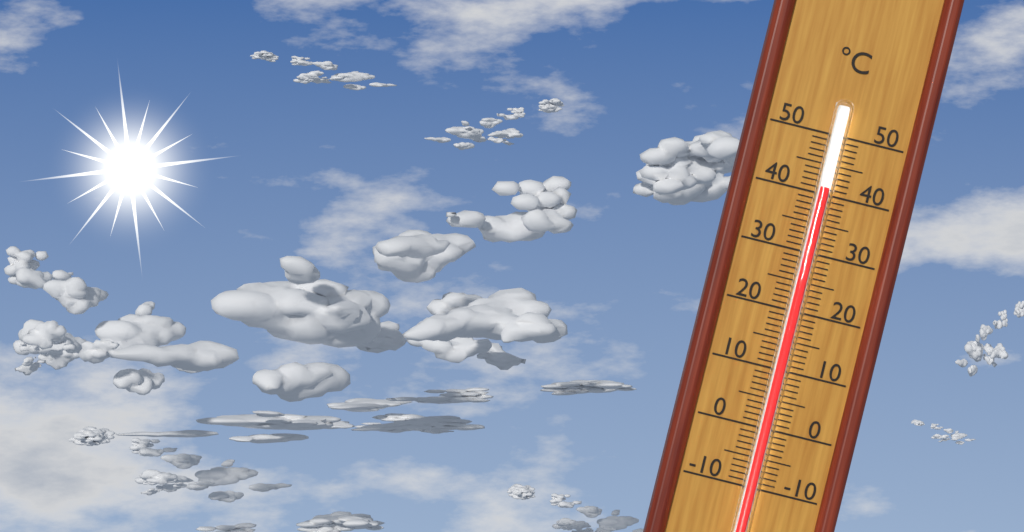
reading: 41 °C
